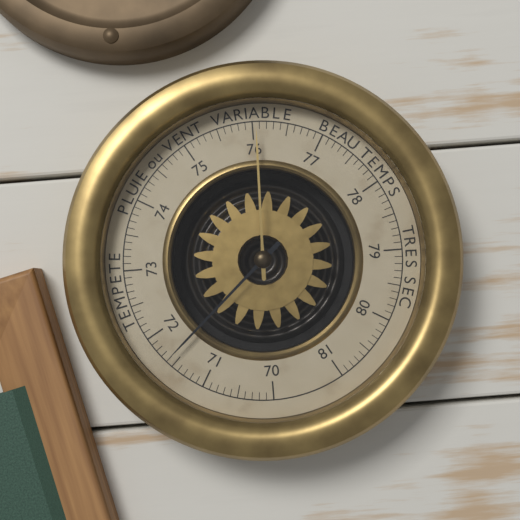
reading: 71.6 (no unit)
